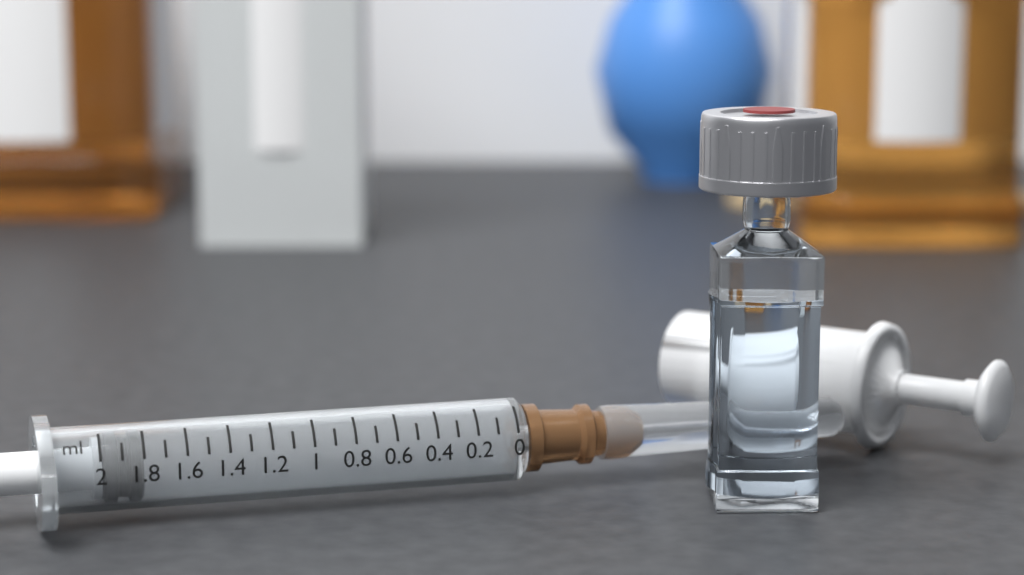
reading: 1.8 ml
